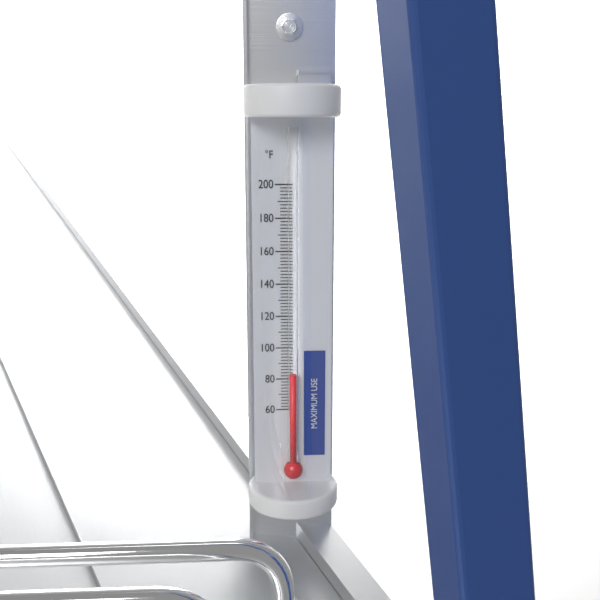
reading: 84 °F
